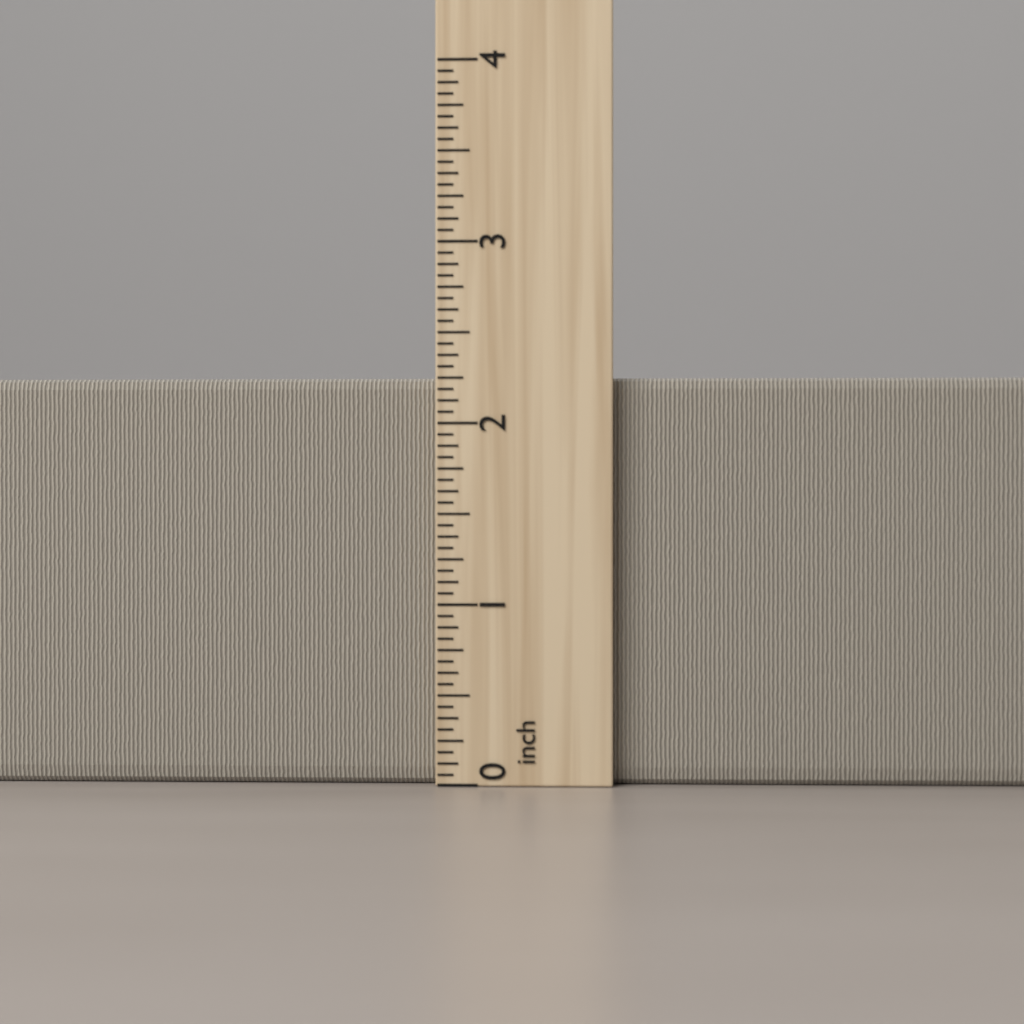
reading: 2.2500 inch
